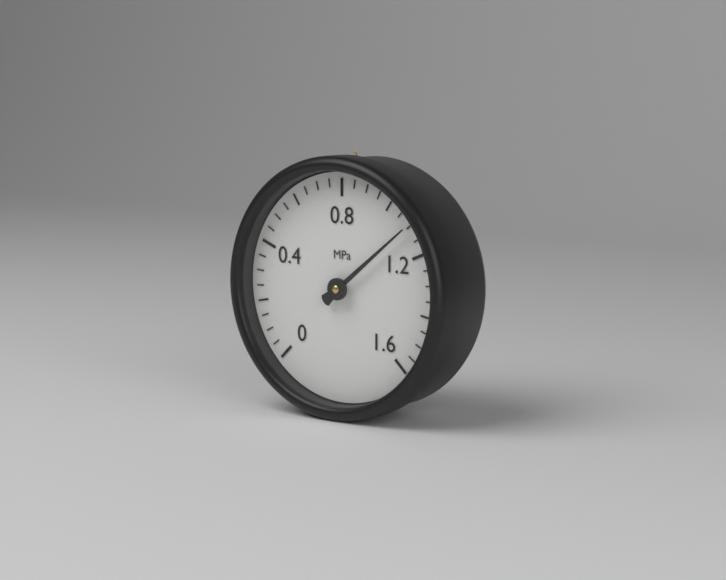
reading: 1.10 MPa
